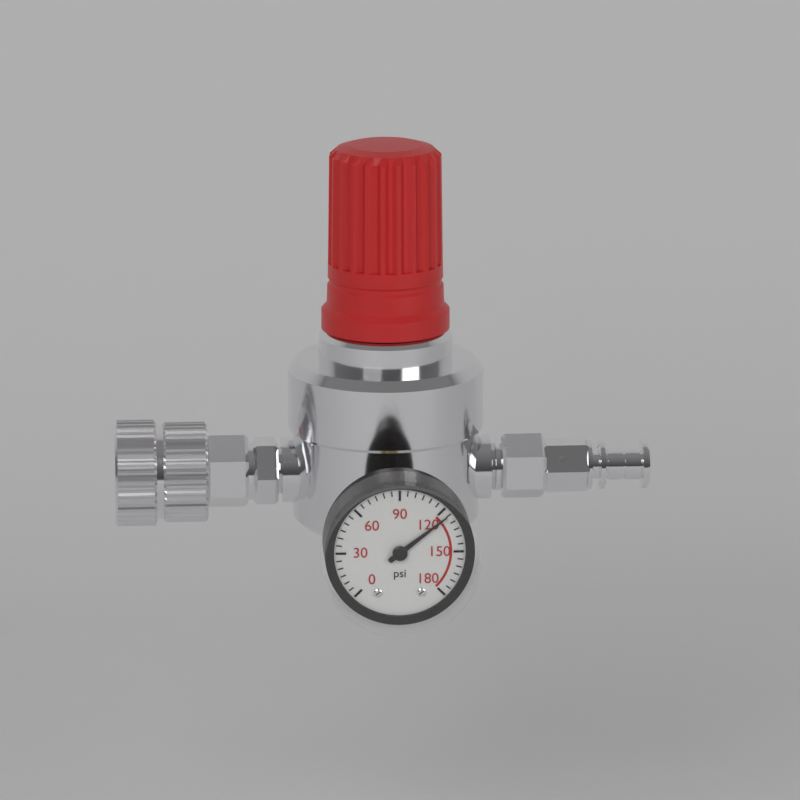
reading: 125 psi
